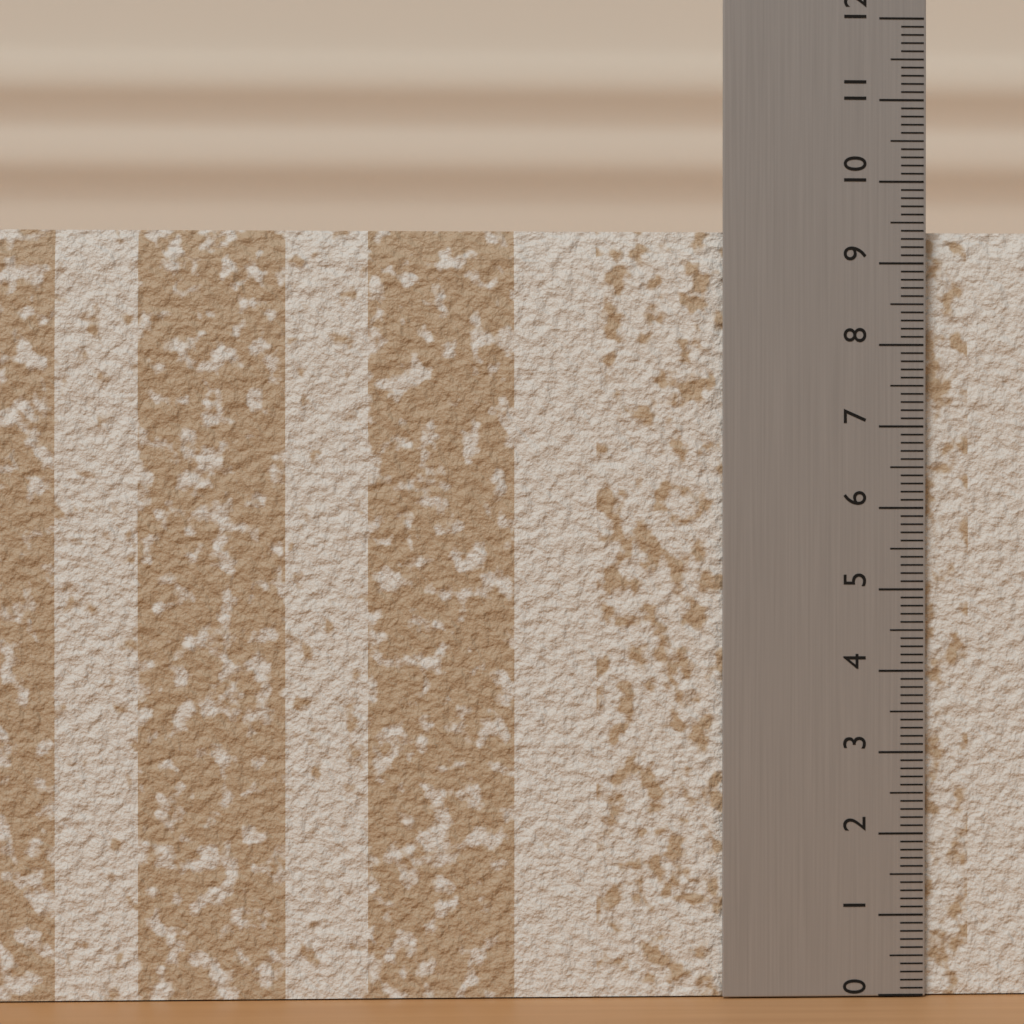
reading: 9.4 (no unit)
